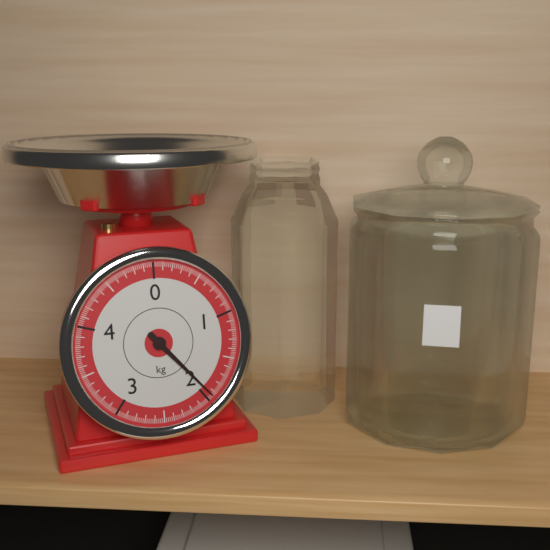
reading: 1.94 kg
